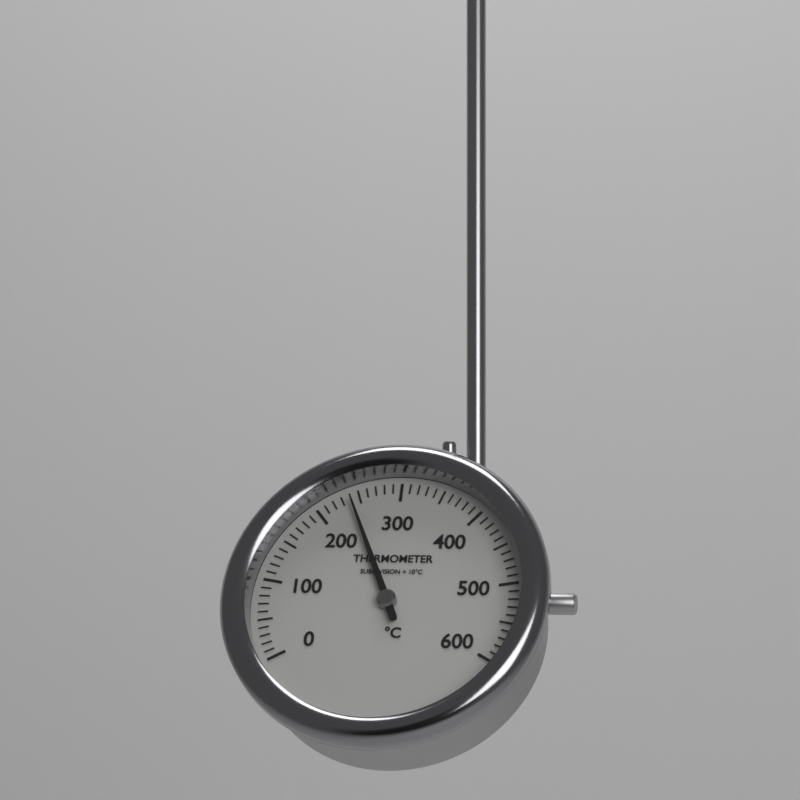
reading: 240 °C
